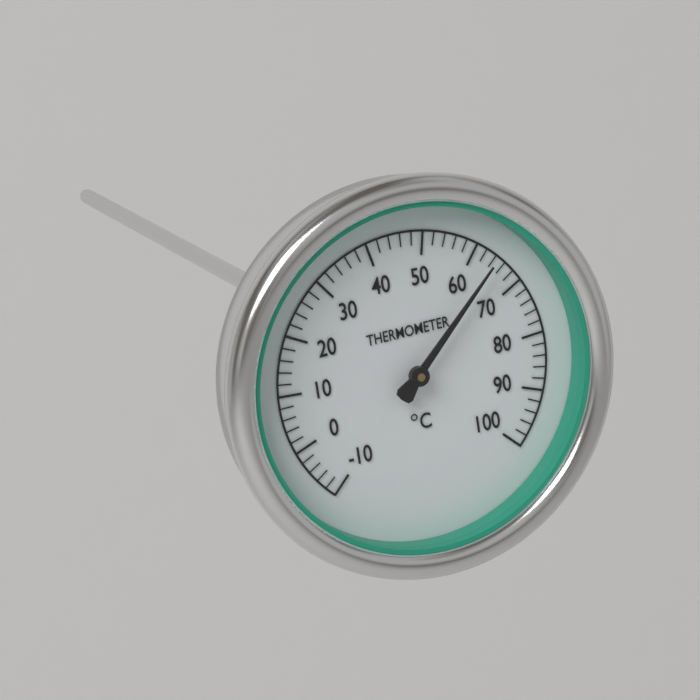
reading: 64 °C
